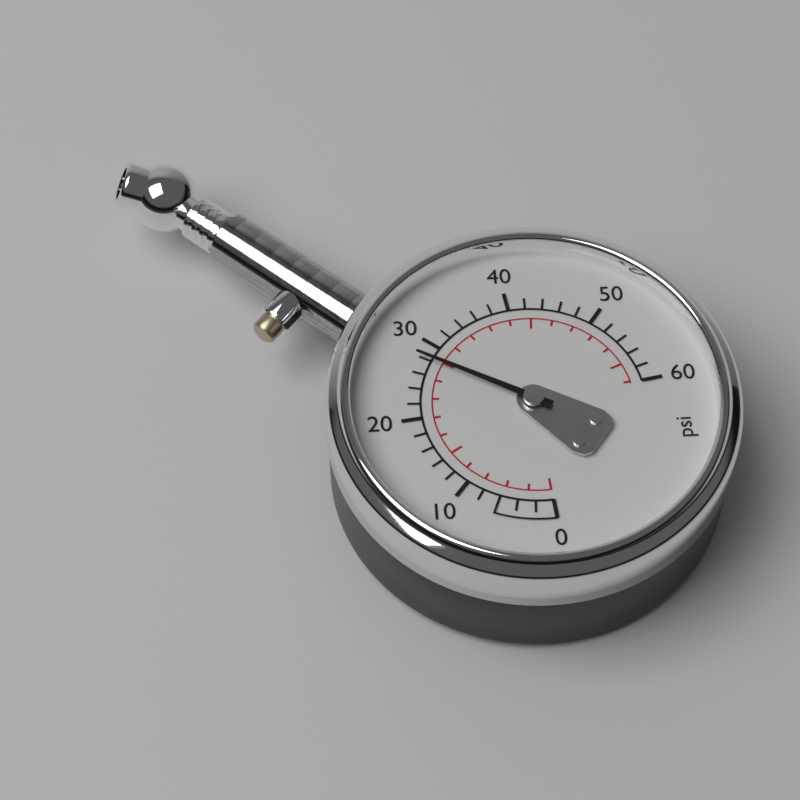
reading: 28 psi
